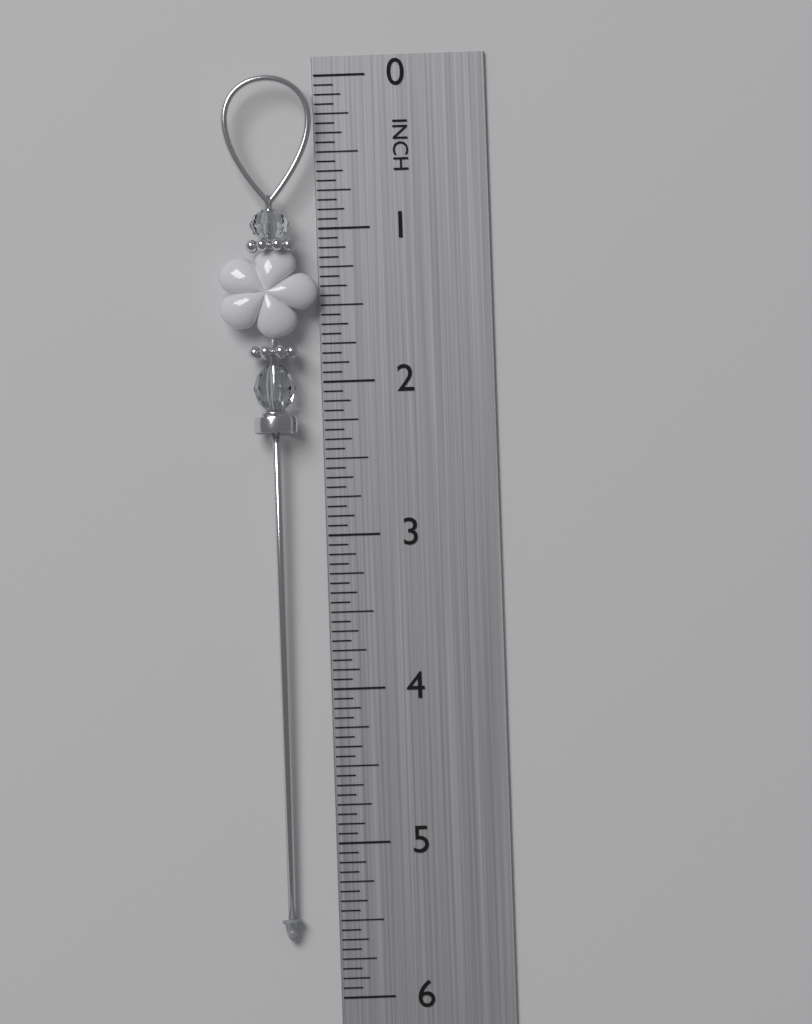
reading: 5.6250 in
